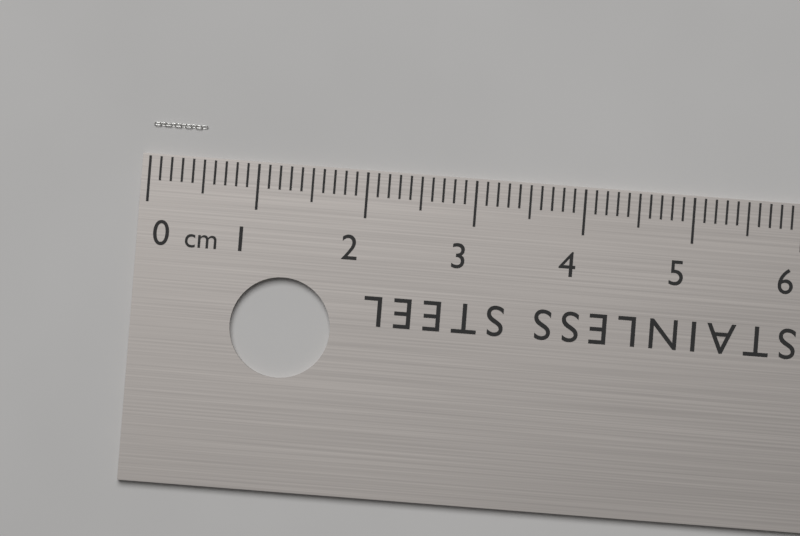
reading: 0.5 cm
